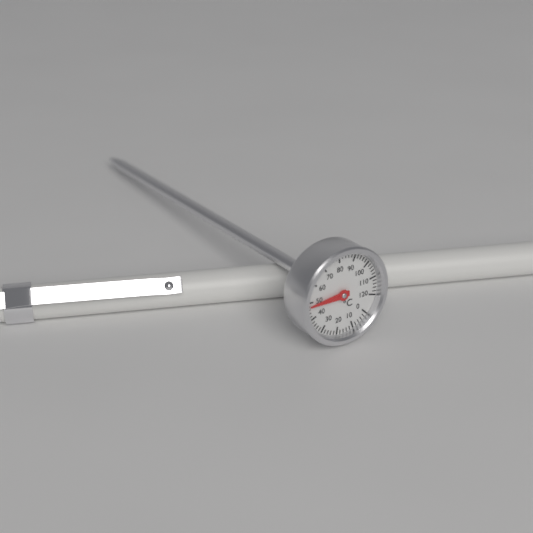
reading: 48 °C
